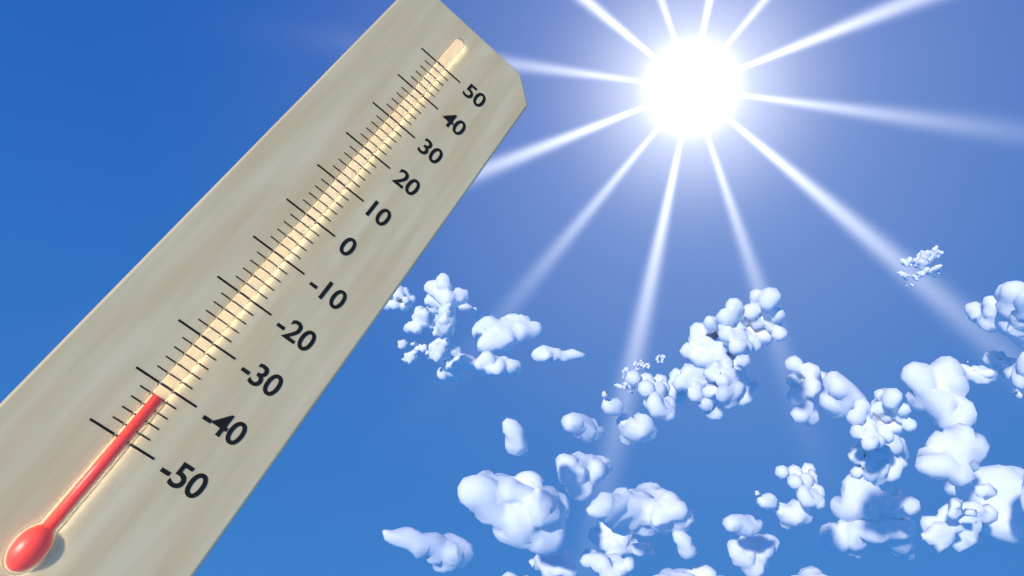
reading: -42 (no unit)
